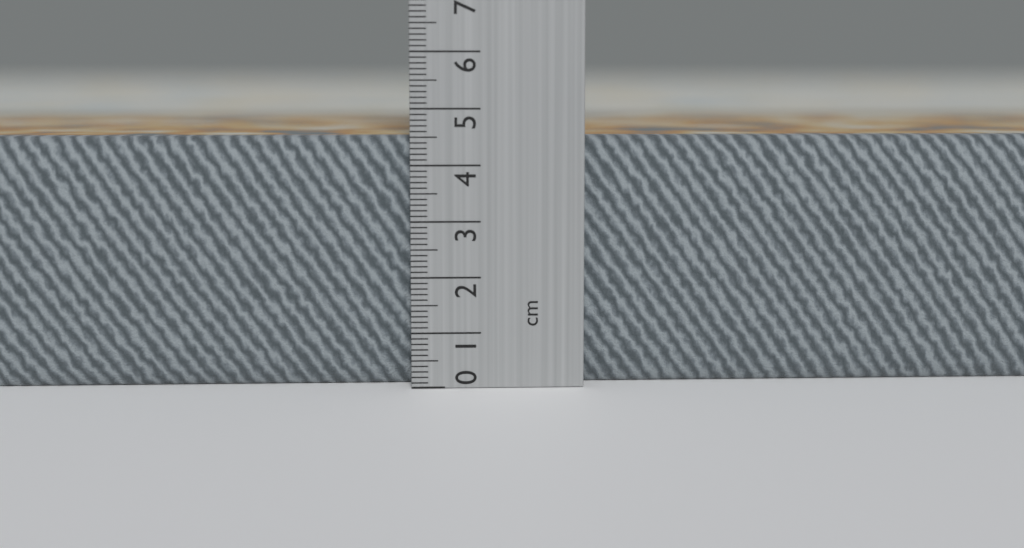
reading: 4.5 cm
